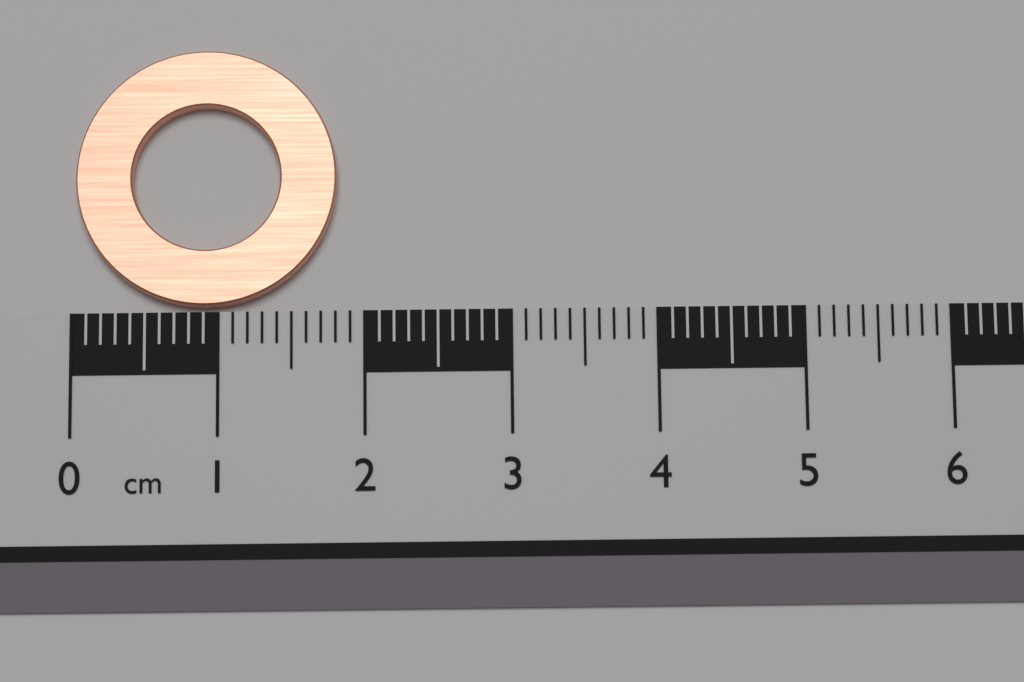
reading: 1.8 cm
